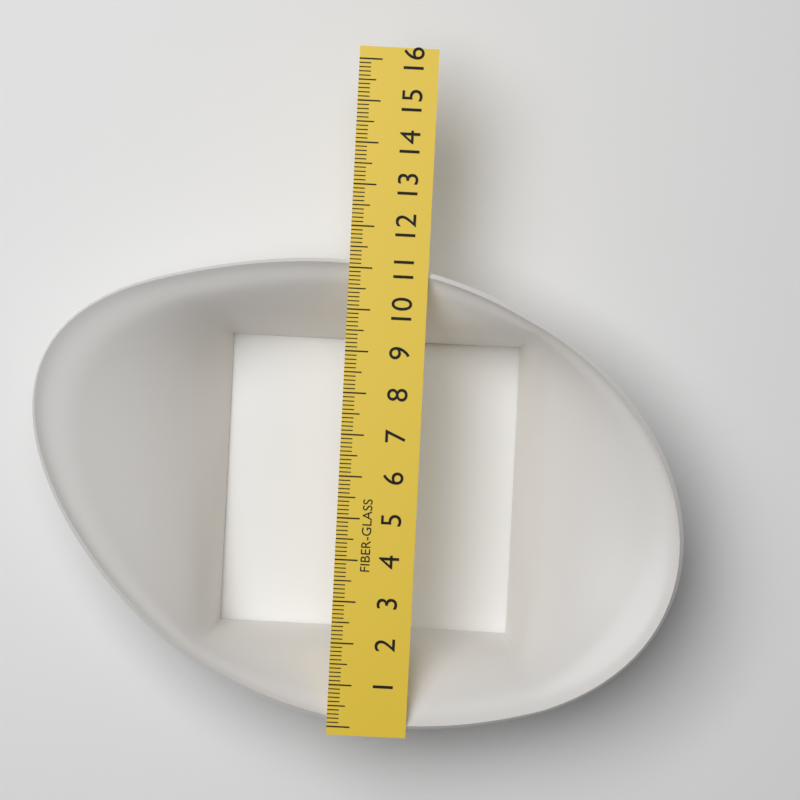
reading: 11.2 (no unit)
